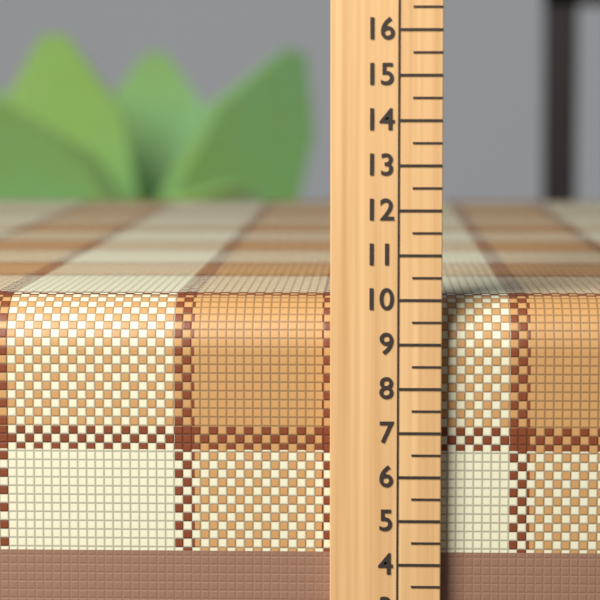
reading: 10.0 (no unit)
